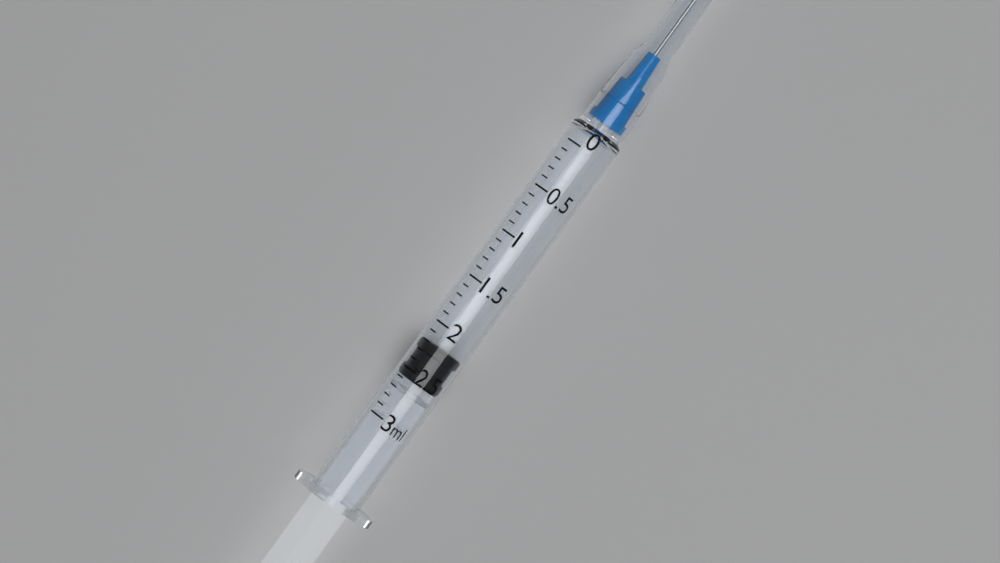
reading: 2.2 ml
